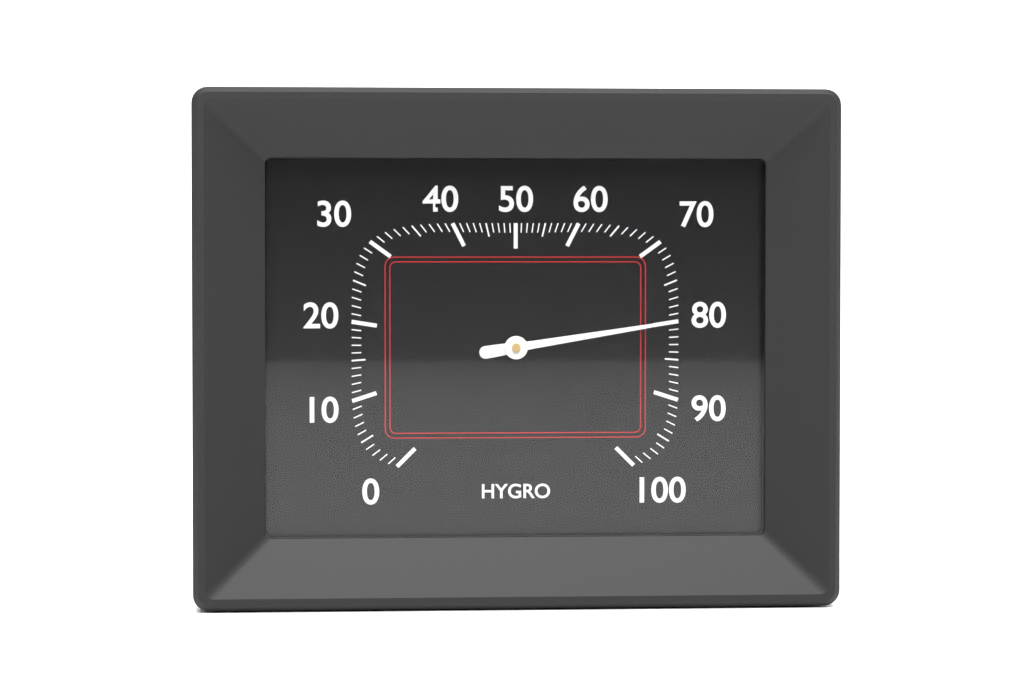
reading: 80 %
